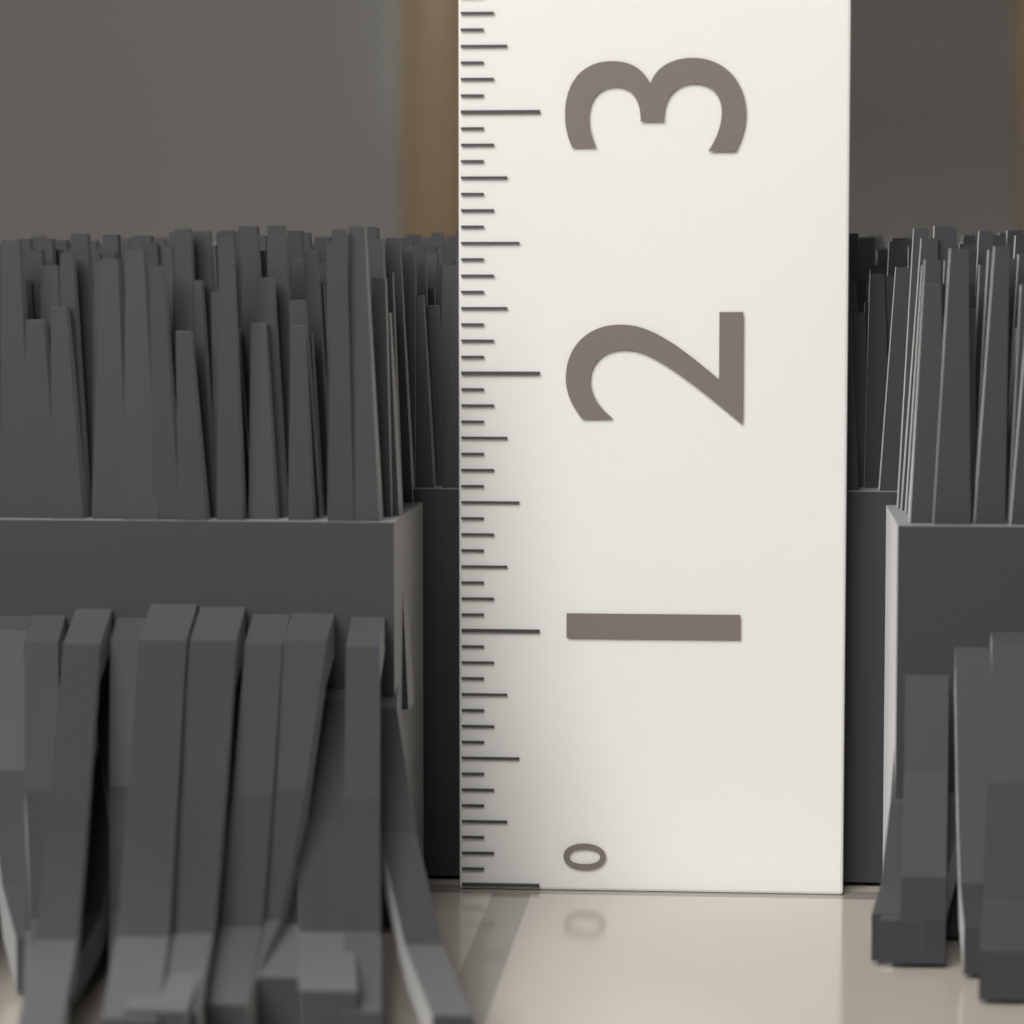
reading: 2.5625 (no unit)
